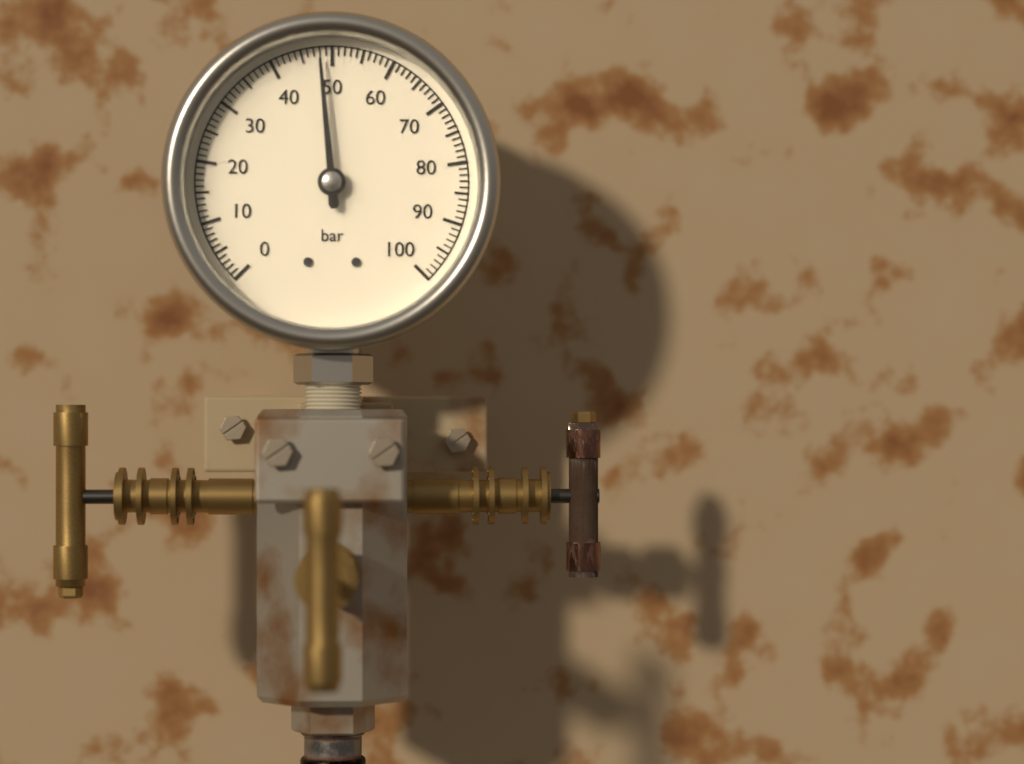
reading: 48 bar
